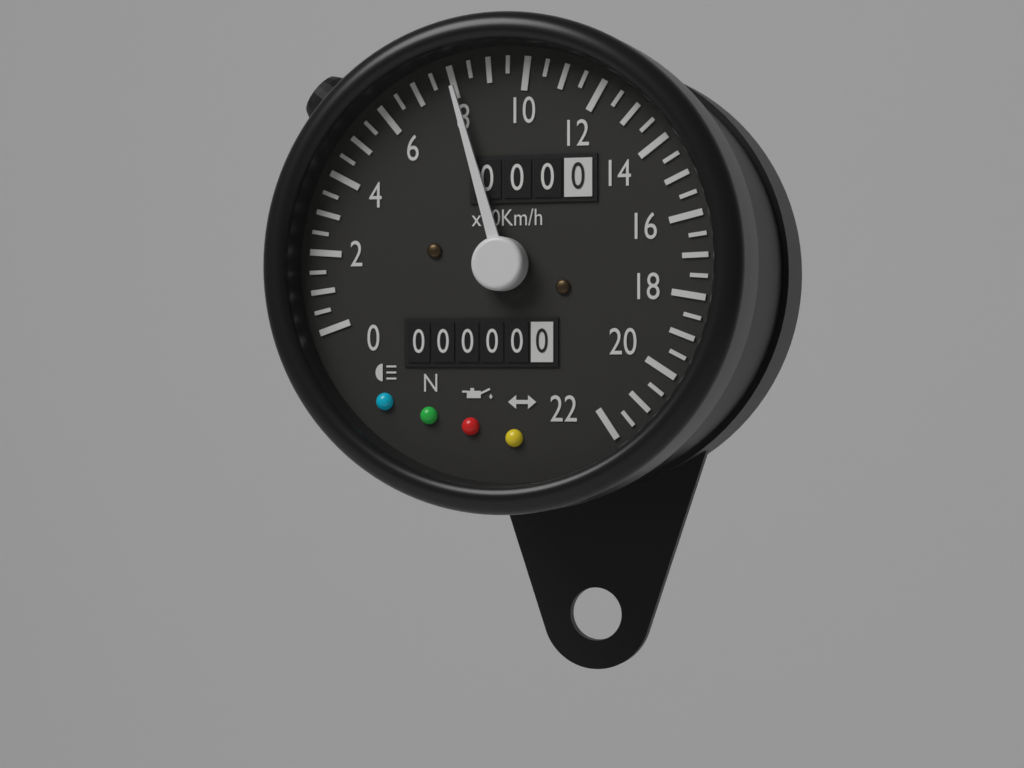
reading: 80 km/h
